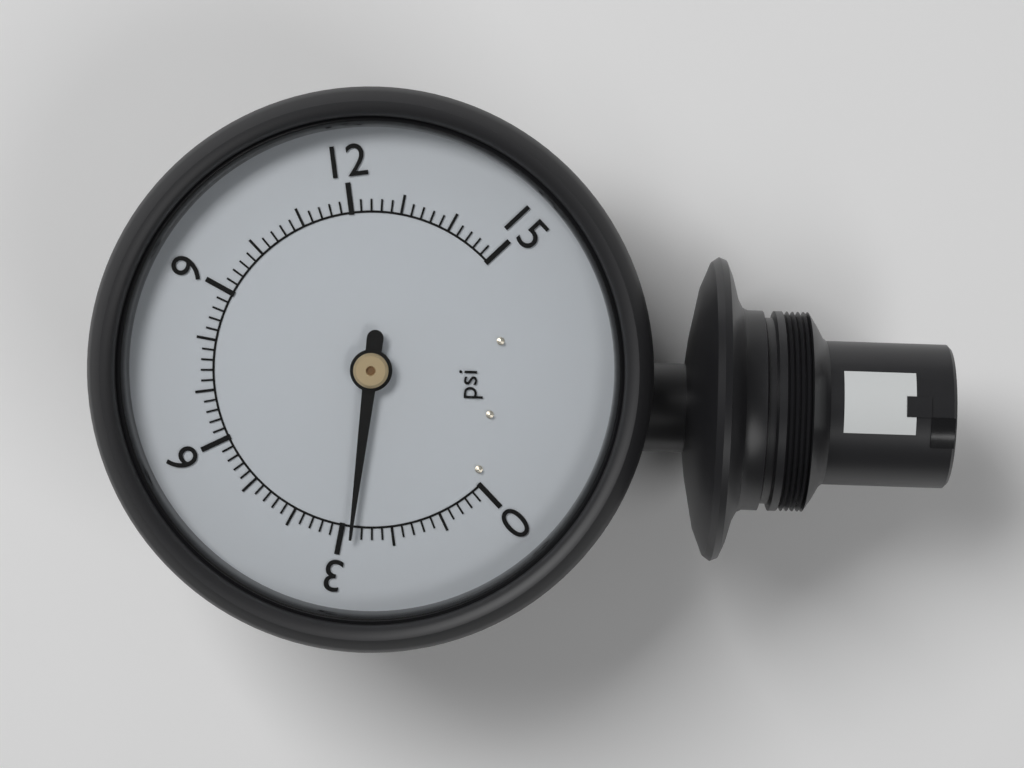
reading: 2.8 psi
